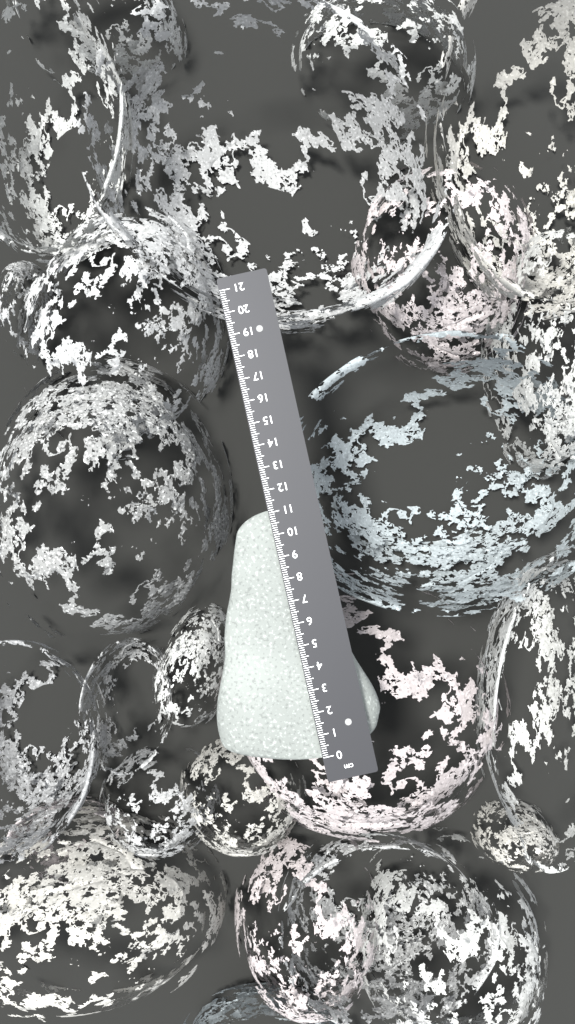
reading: 11.1 cm
